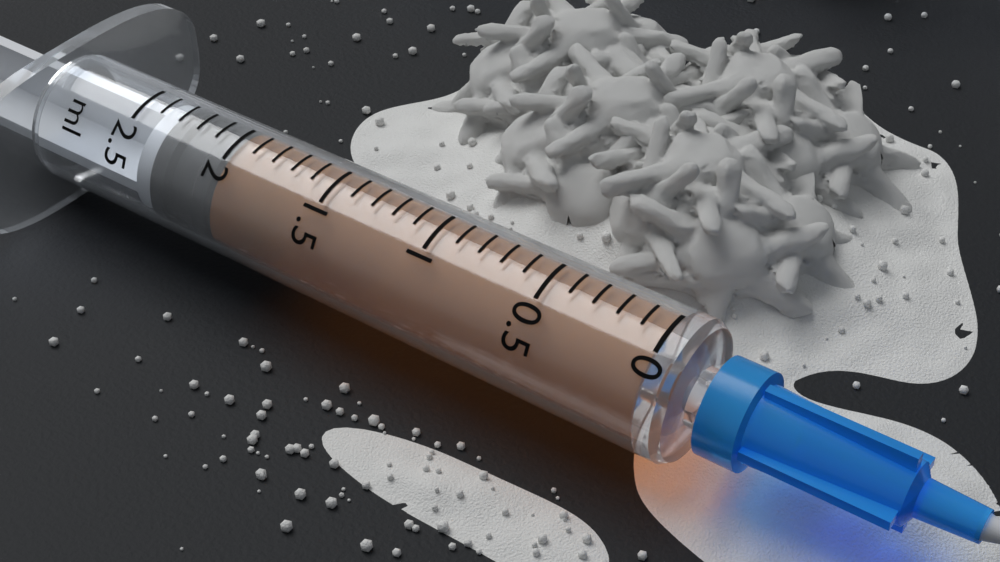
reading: 2.0 ml
